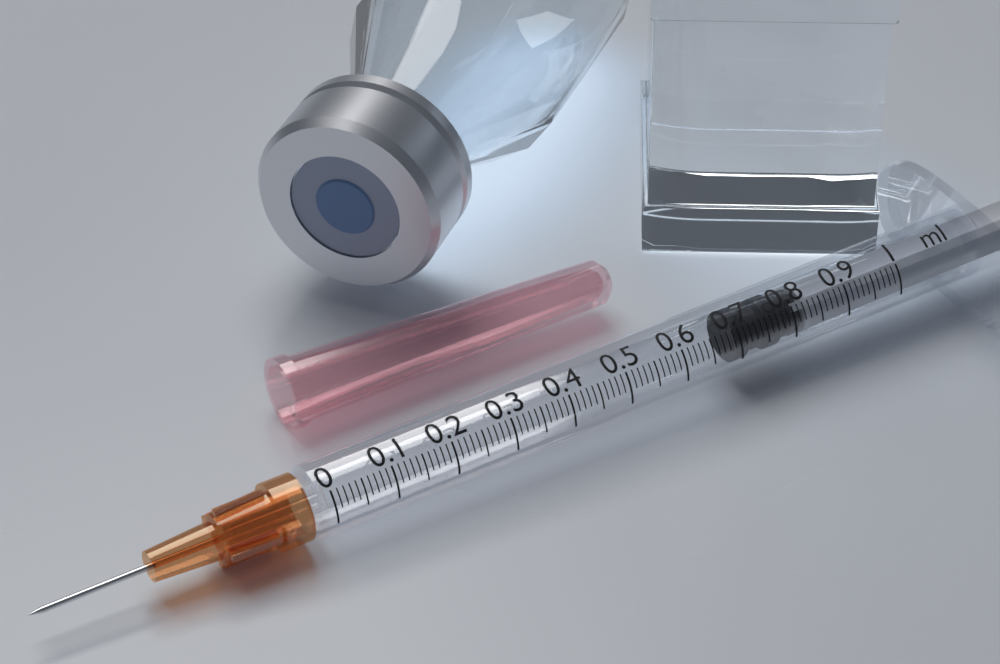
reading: 0.70 ml
